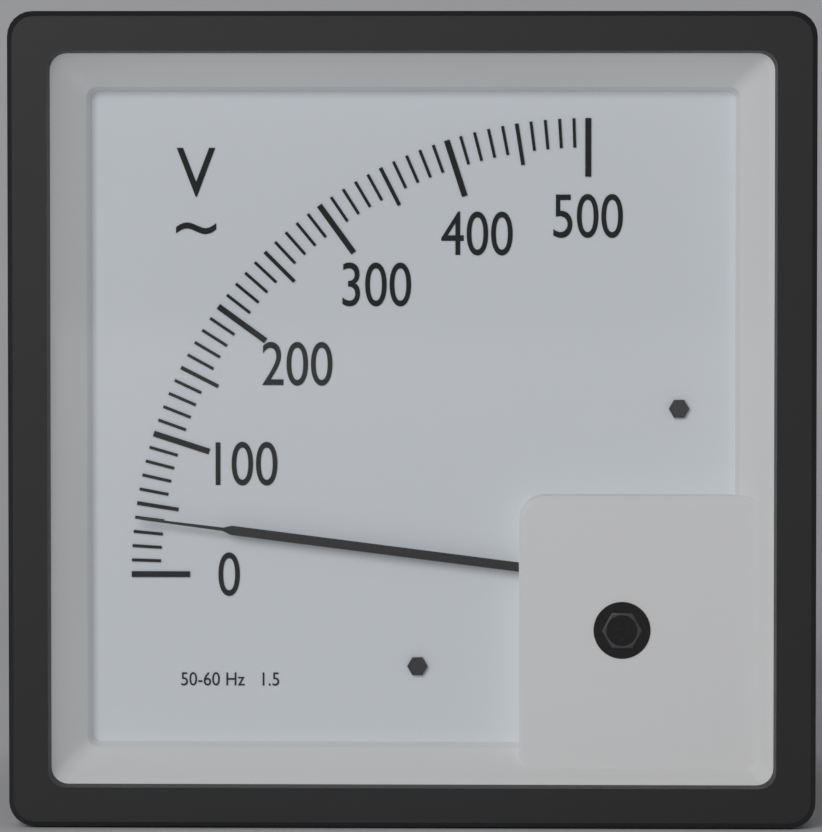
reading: 40 V
